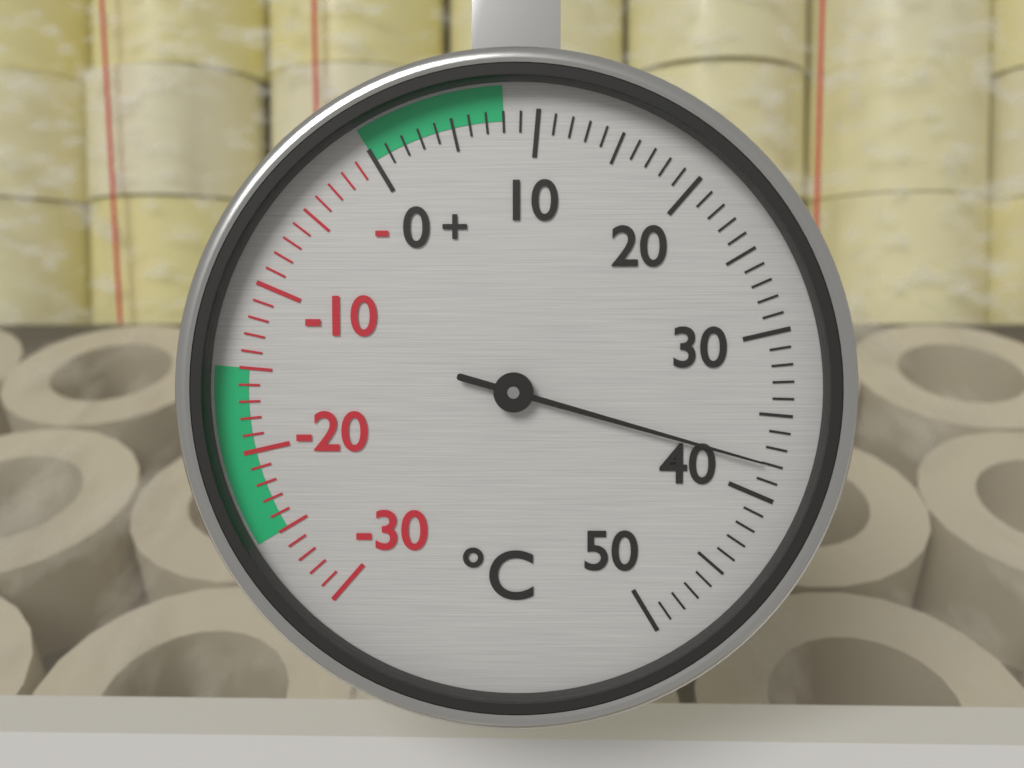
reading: 38 °C
